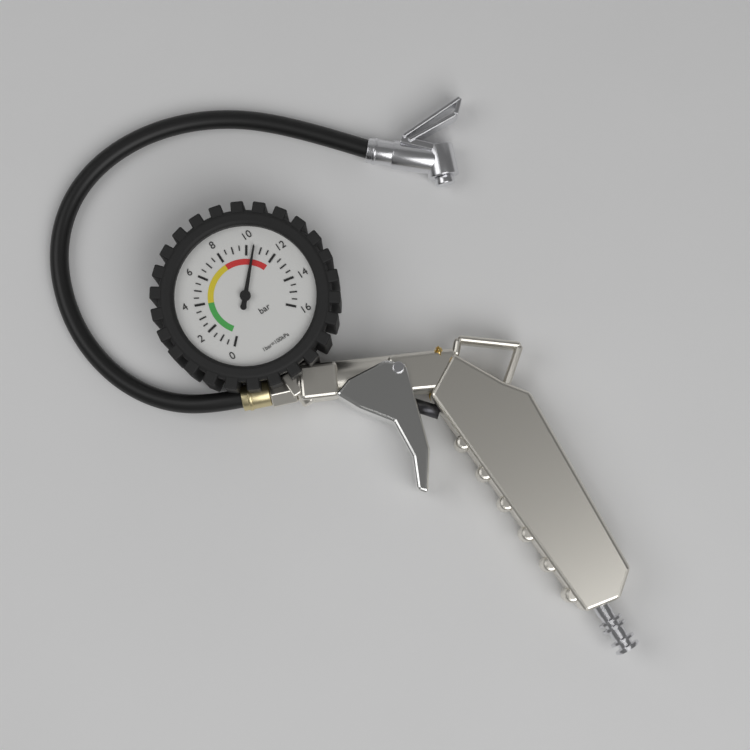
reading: 10.5 bar
